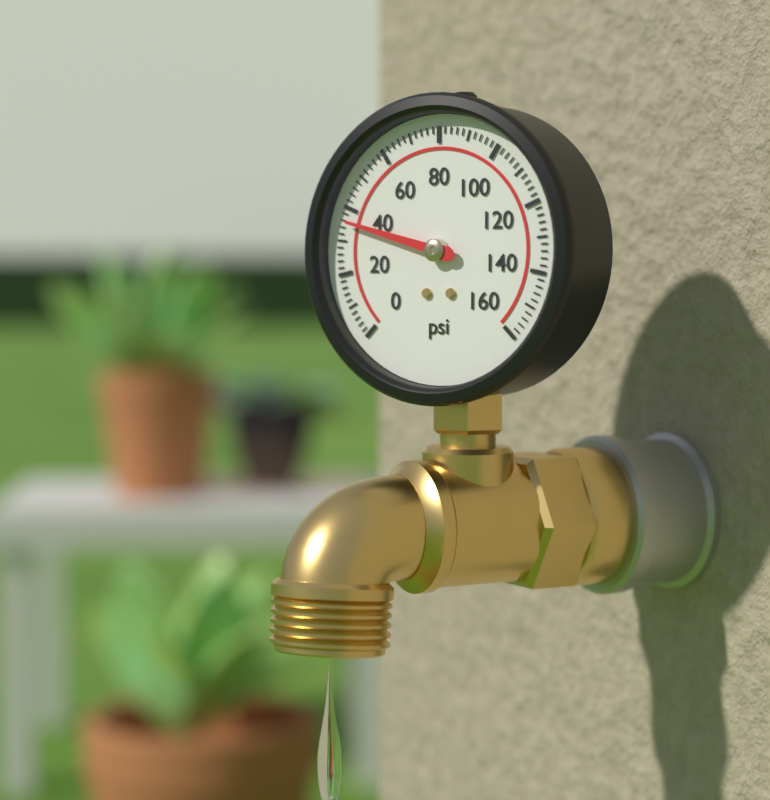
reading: 36 psi
